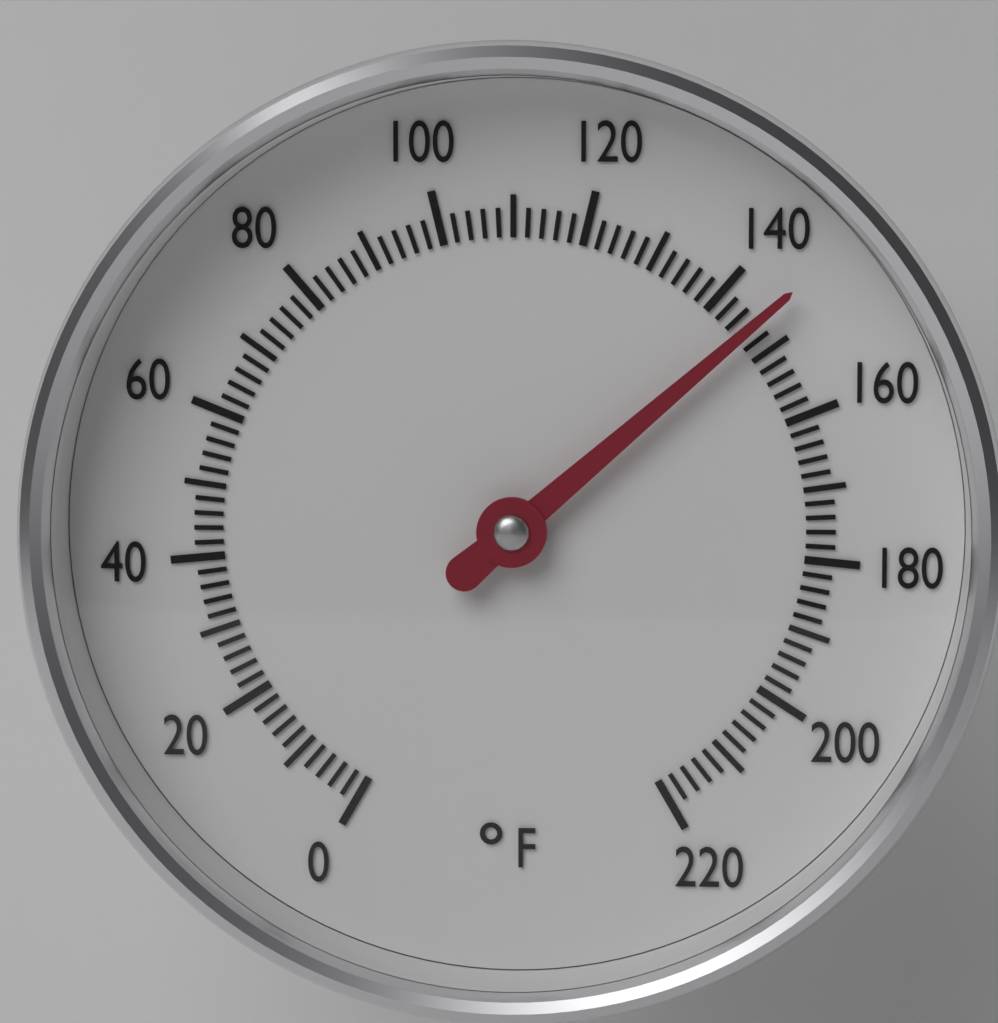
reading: 146 °F
